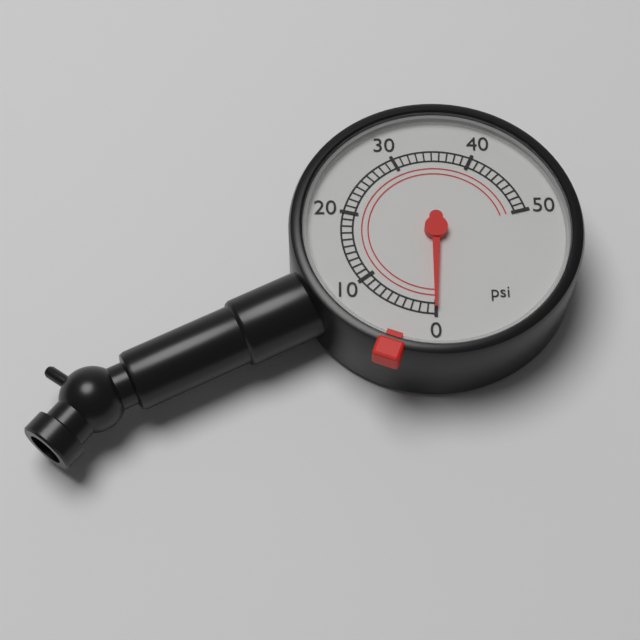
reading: 0 psi
